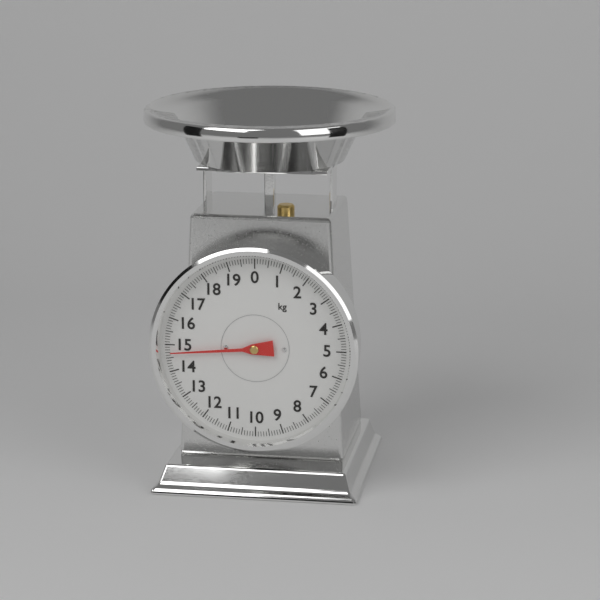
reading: 14.7 kg
